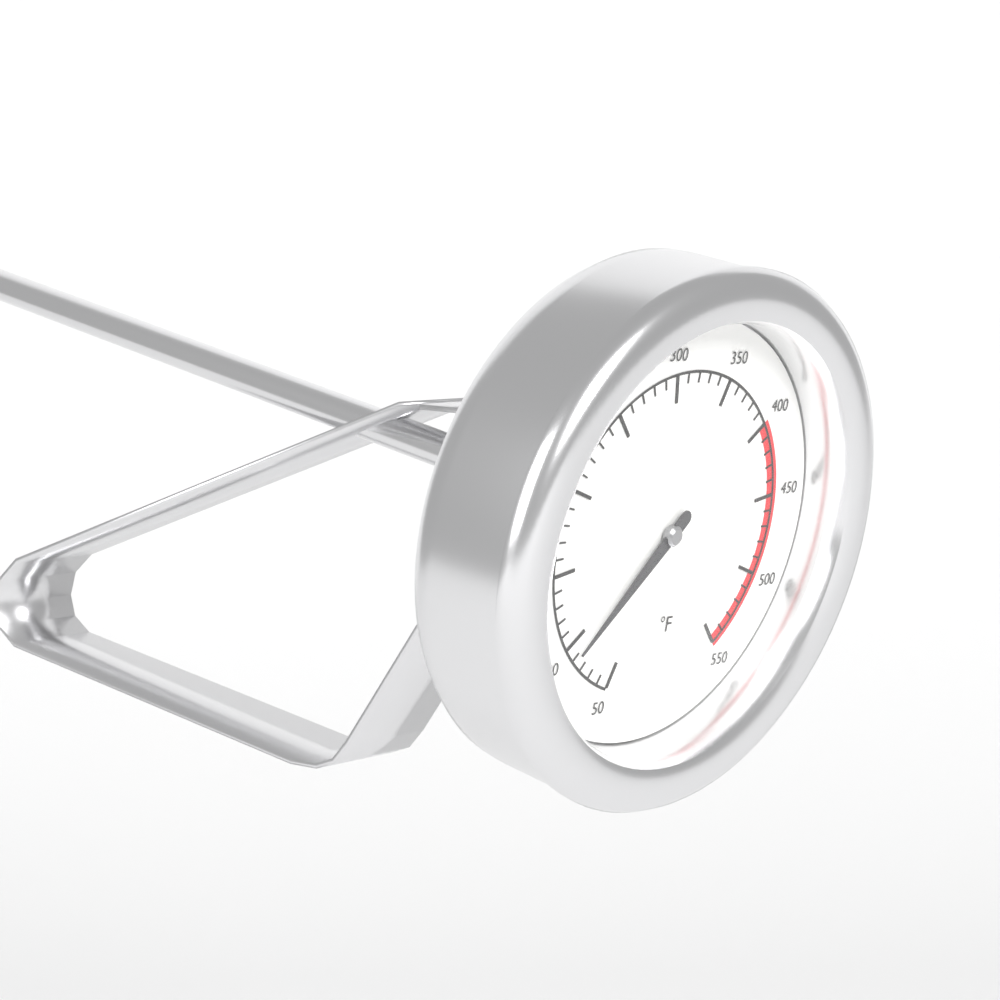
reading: 90 °F
